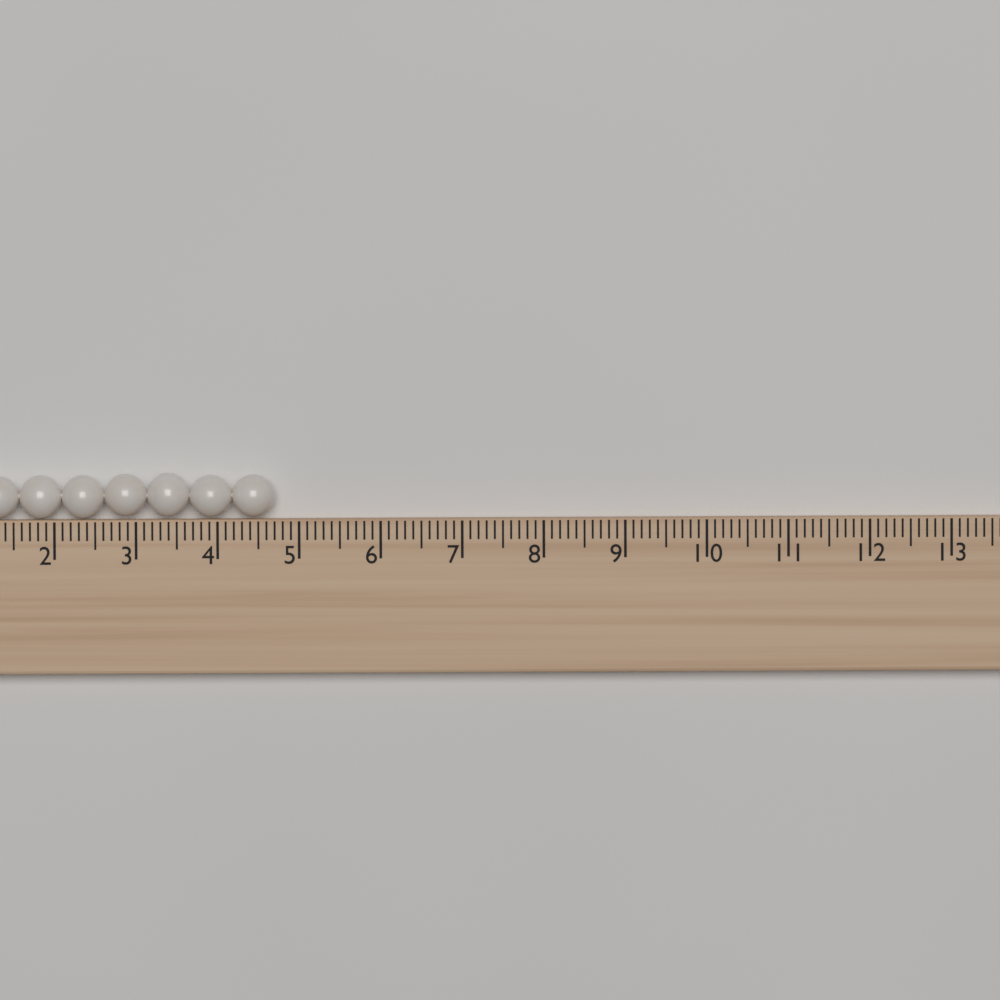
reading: 4.7 (no unit)
